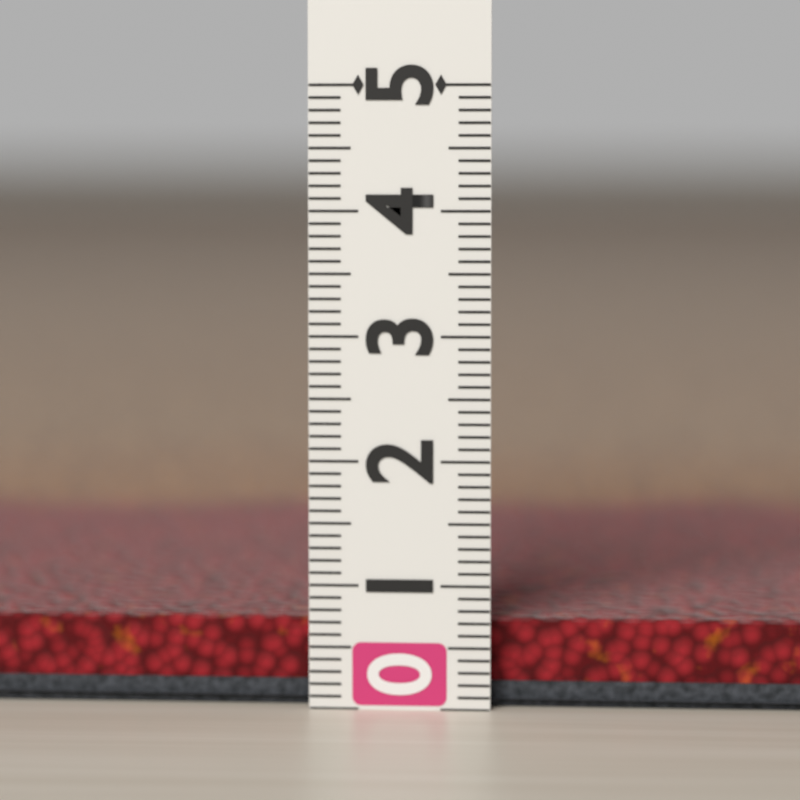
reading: 0.7 (no unit)
